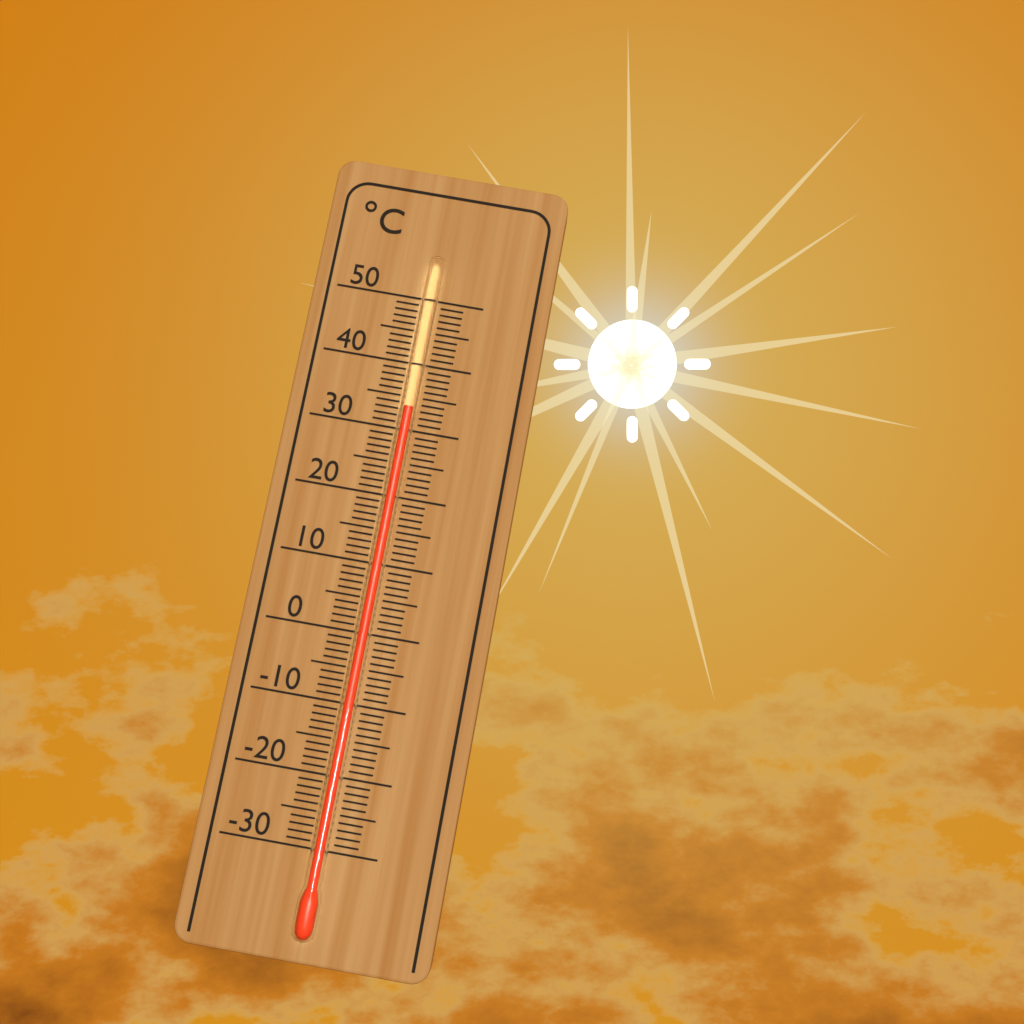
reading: 33 °C
